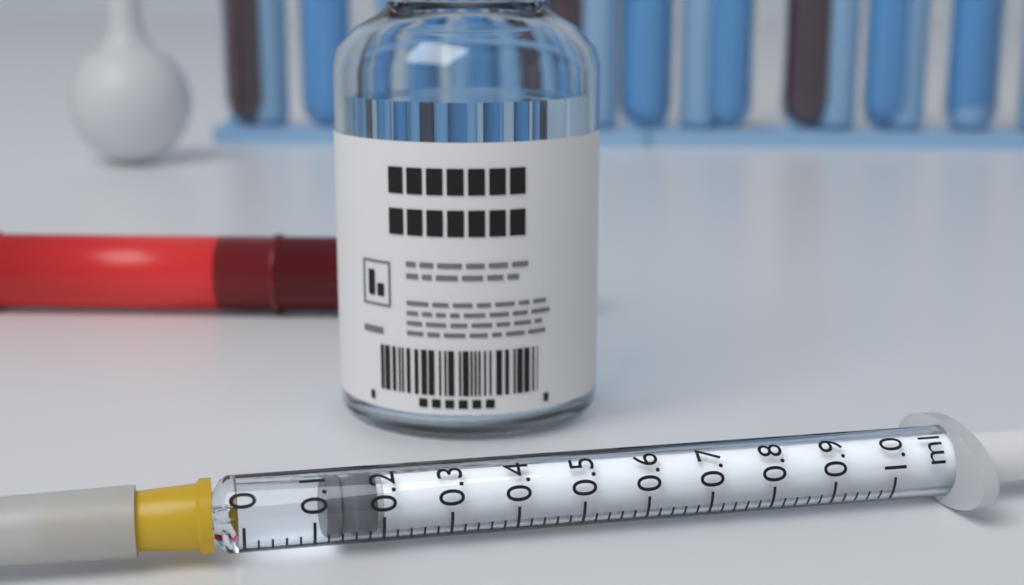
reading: 0.12 ml
